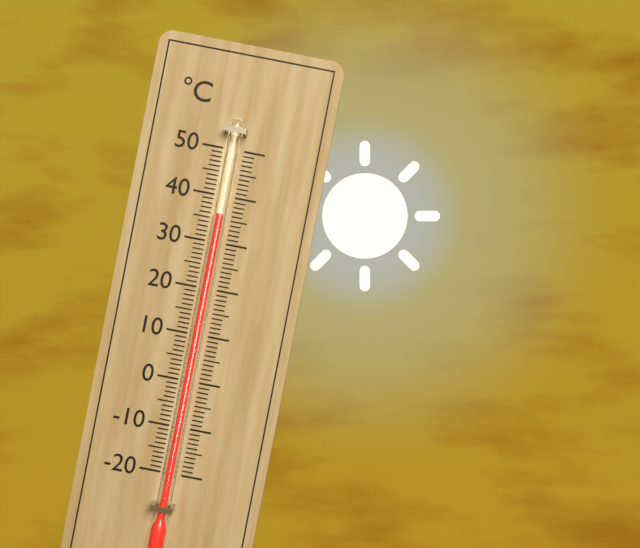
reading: 36 °C
